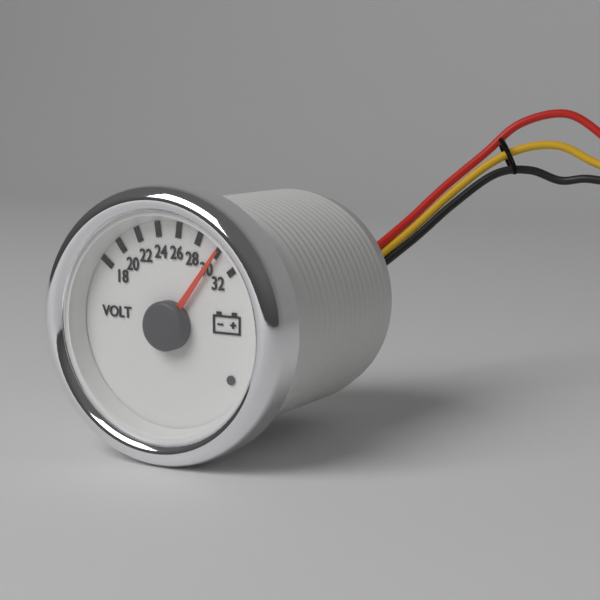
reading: 30 V
